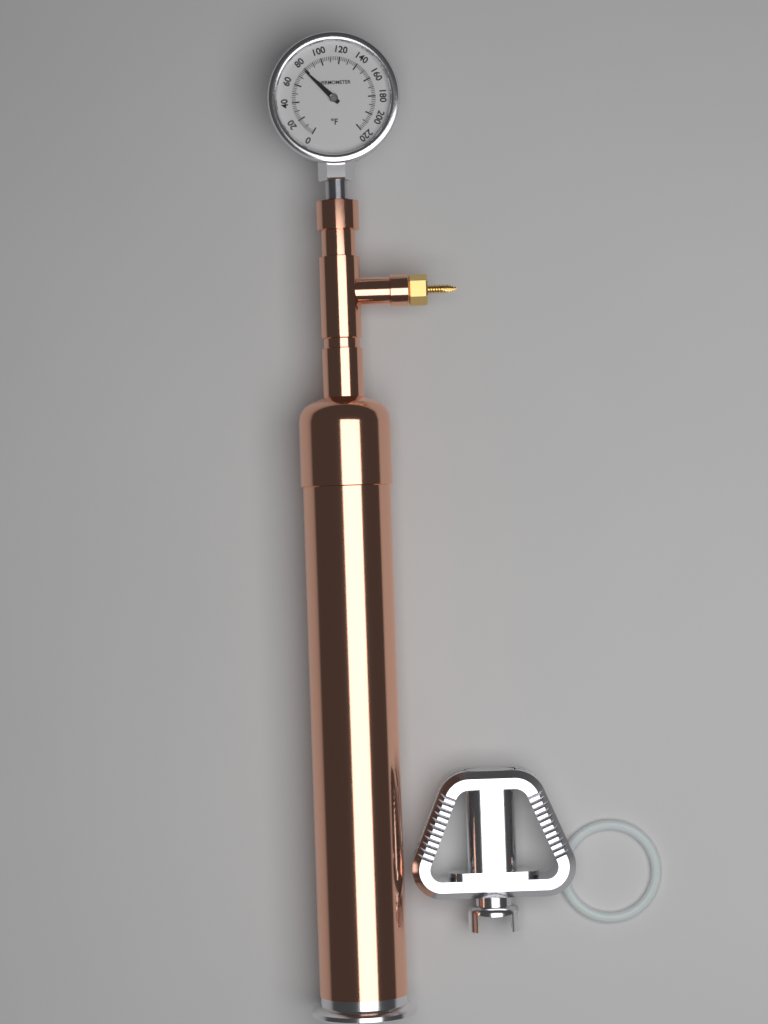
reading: 78 °F
